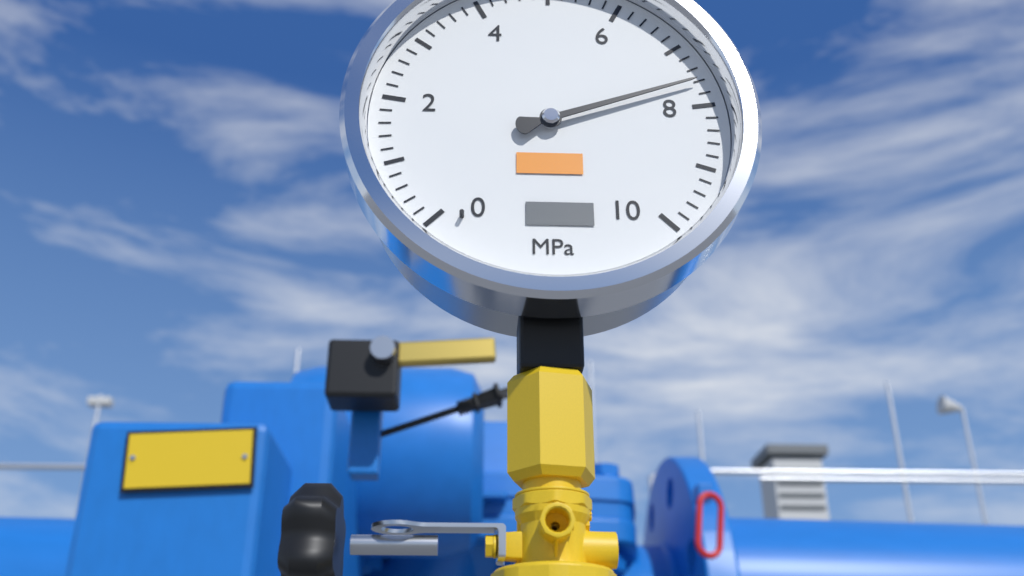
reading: 7.6 MPa
